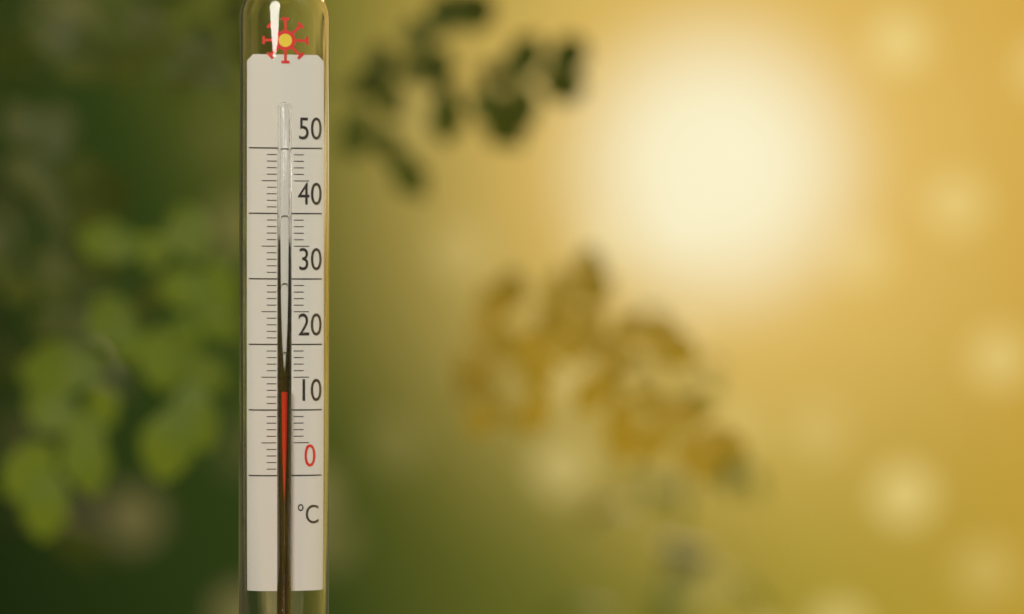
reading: 13 °C
